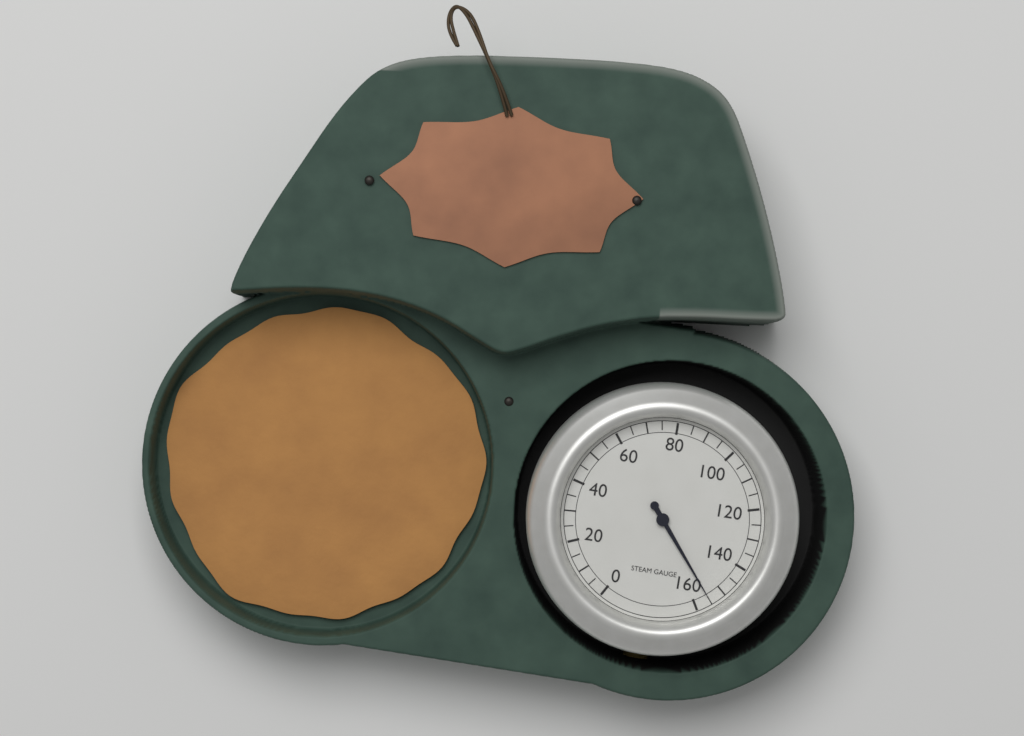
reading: 155 (no unit)
